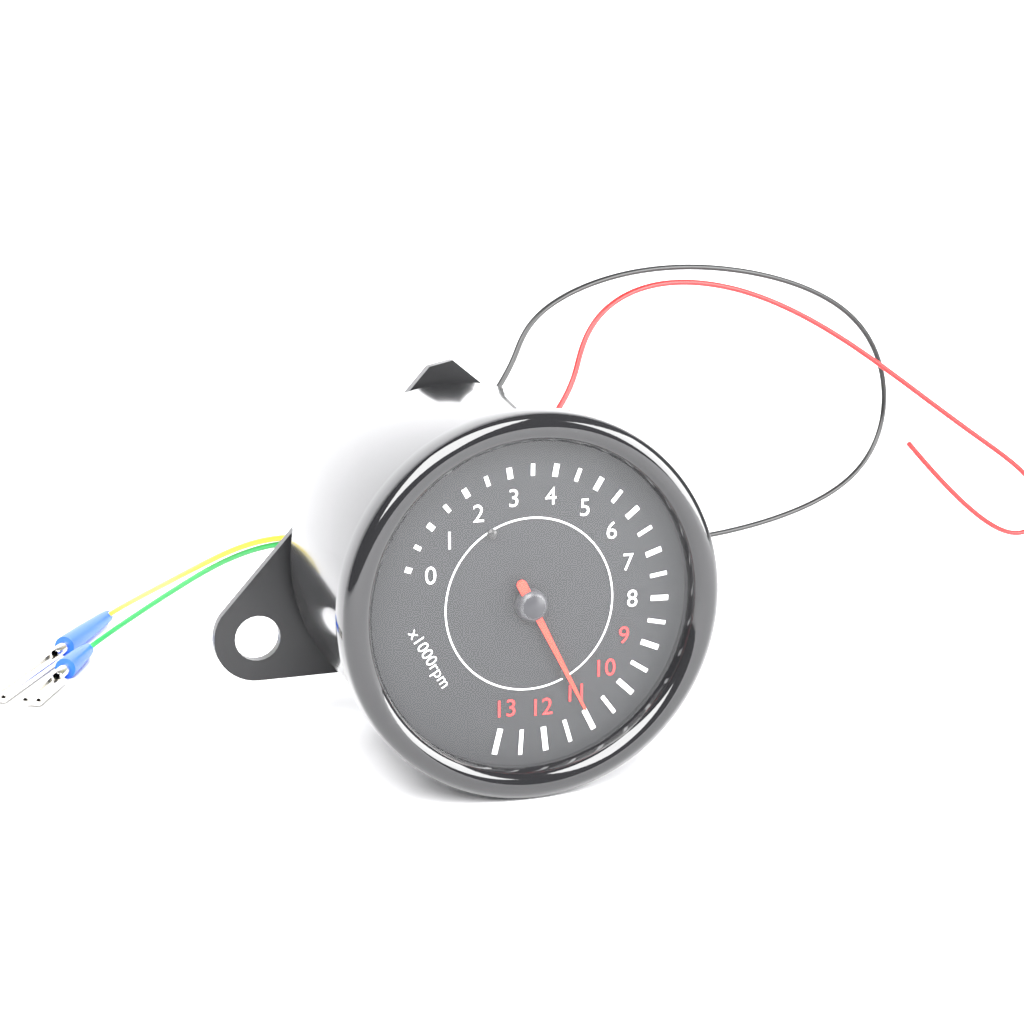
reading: 11.0 x1000rpm
